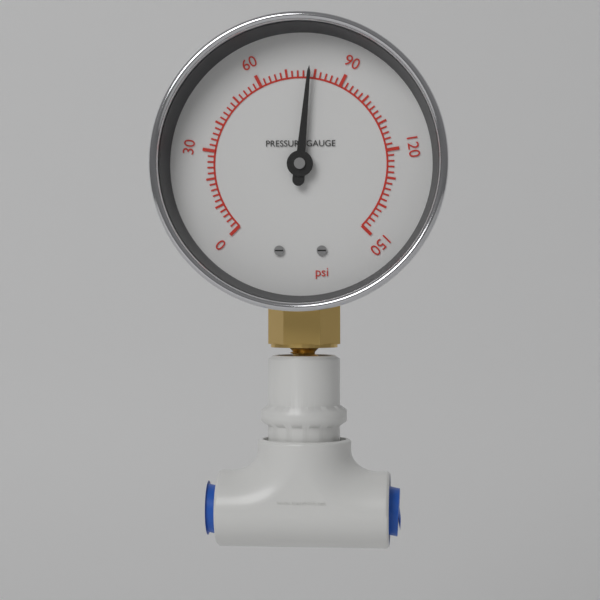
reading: 78 psi
